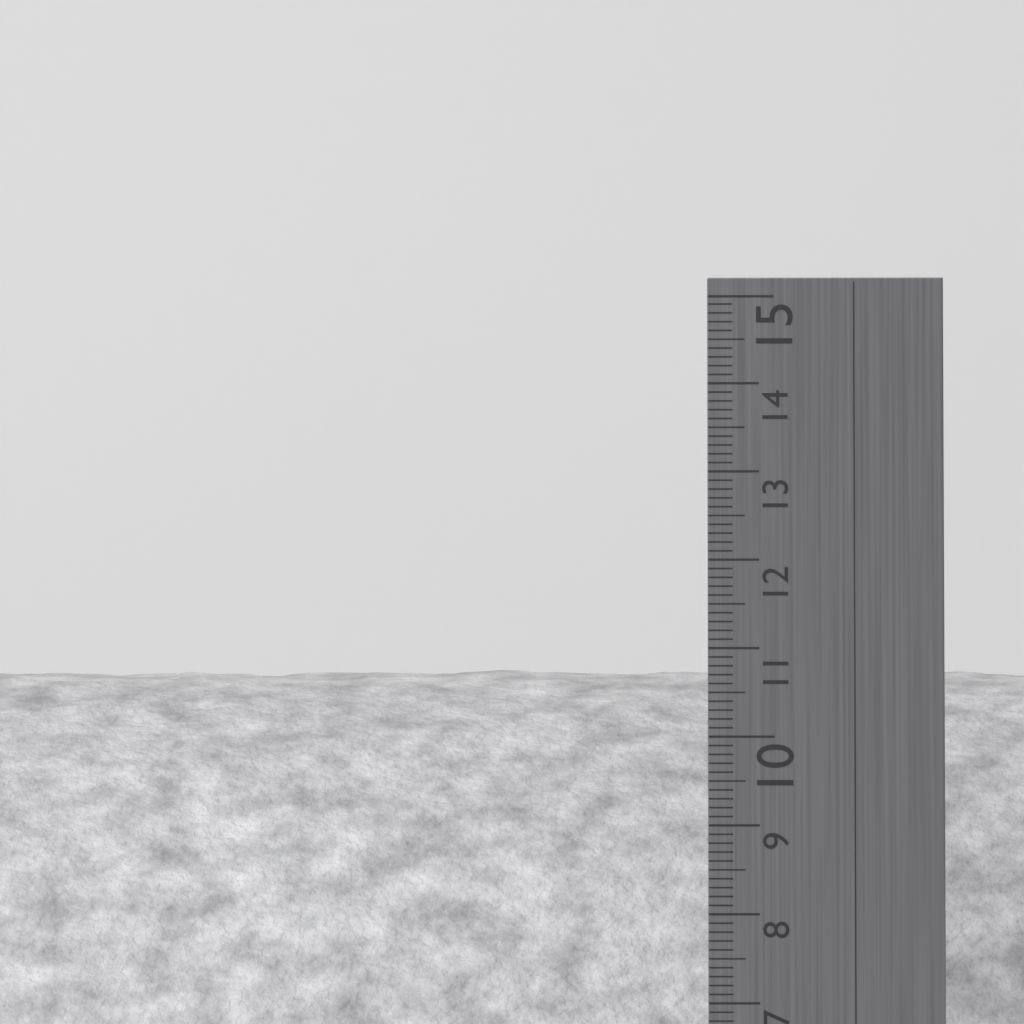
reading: 11.1 cm
